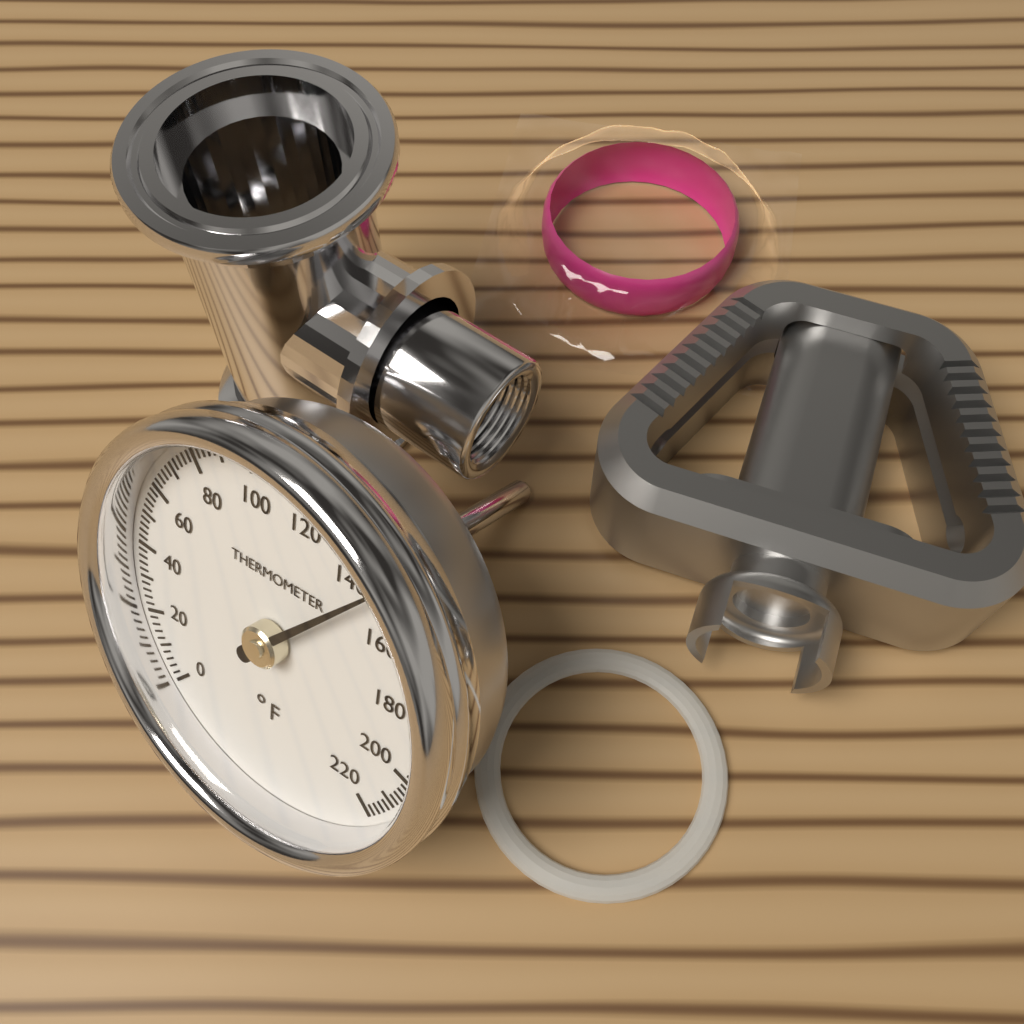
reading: 146 °F
